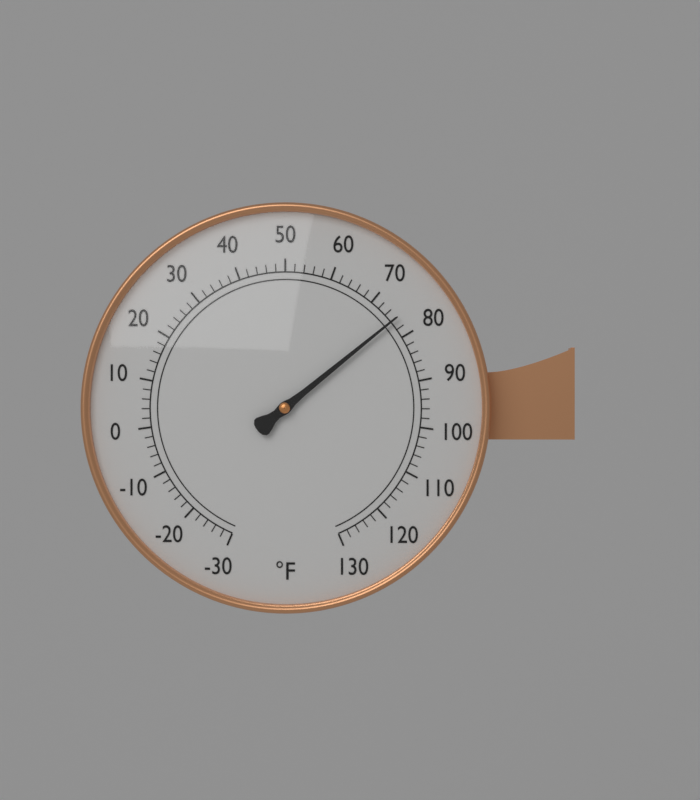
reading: 76 °F
